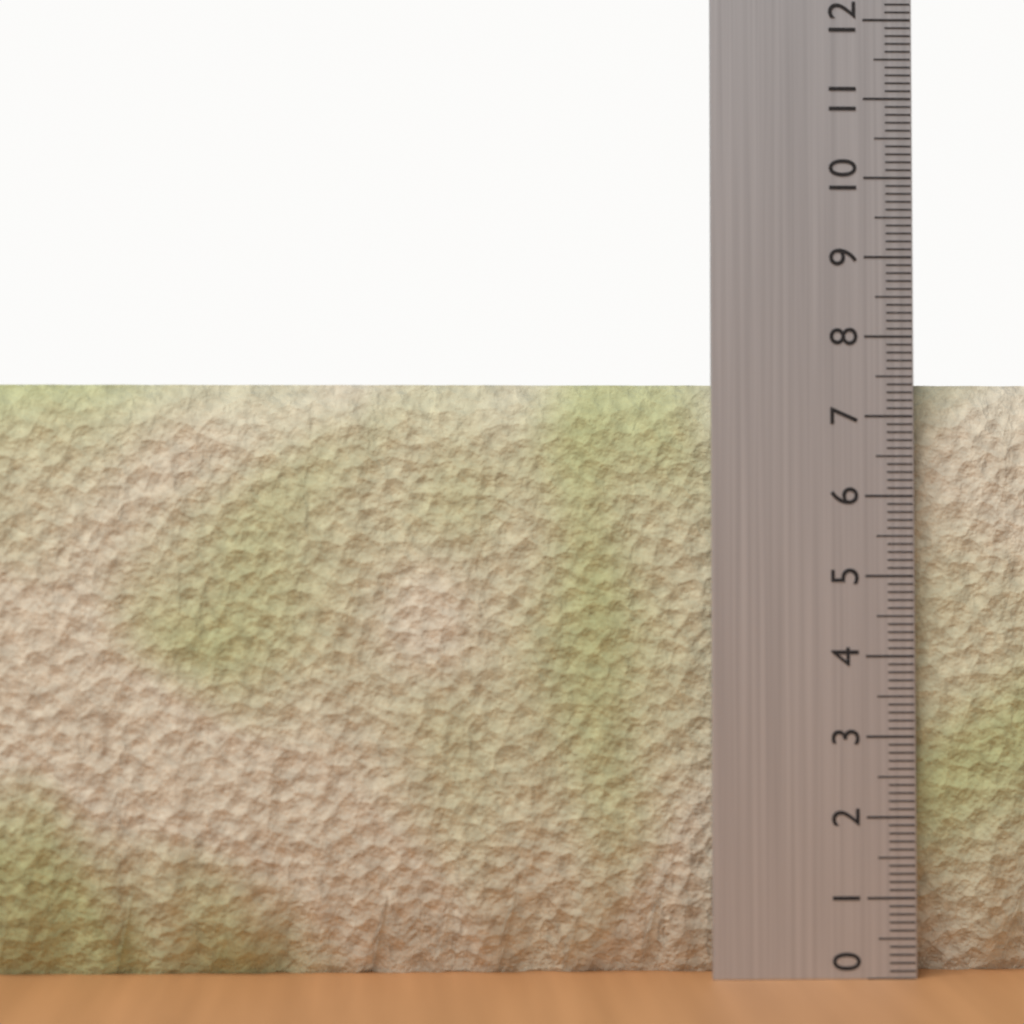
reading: 7.4 (no unit)
